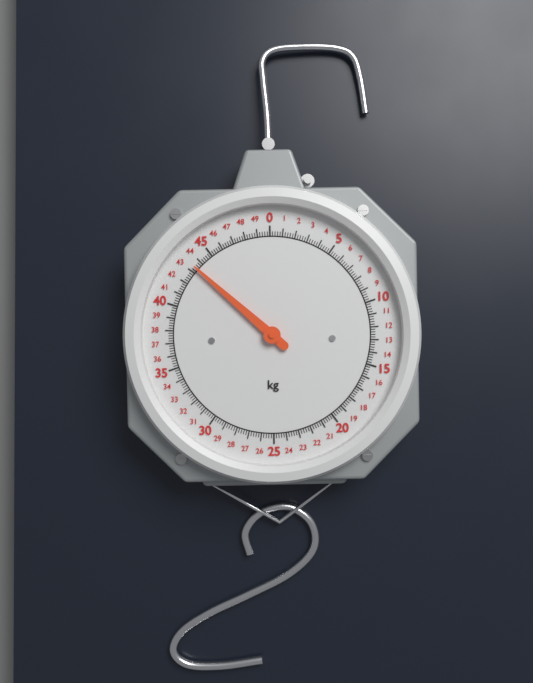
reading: 43.4 kg
